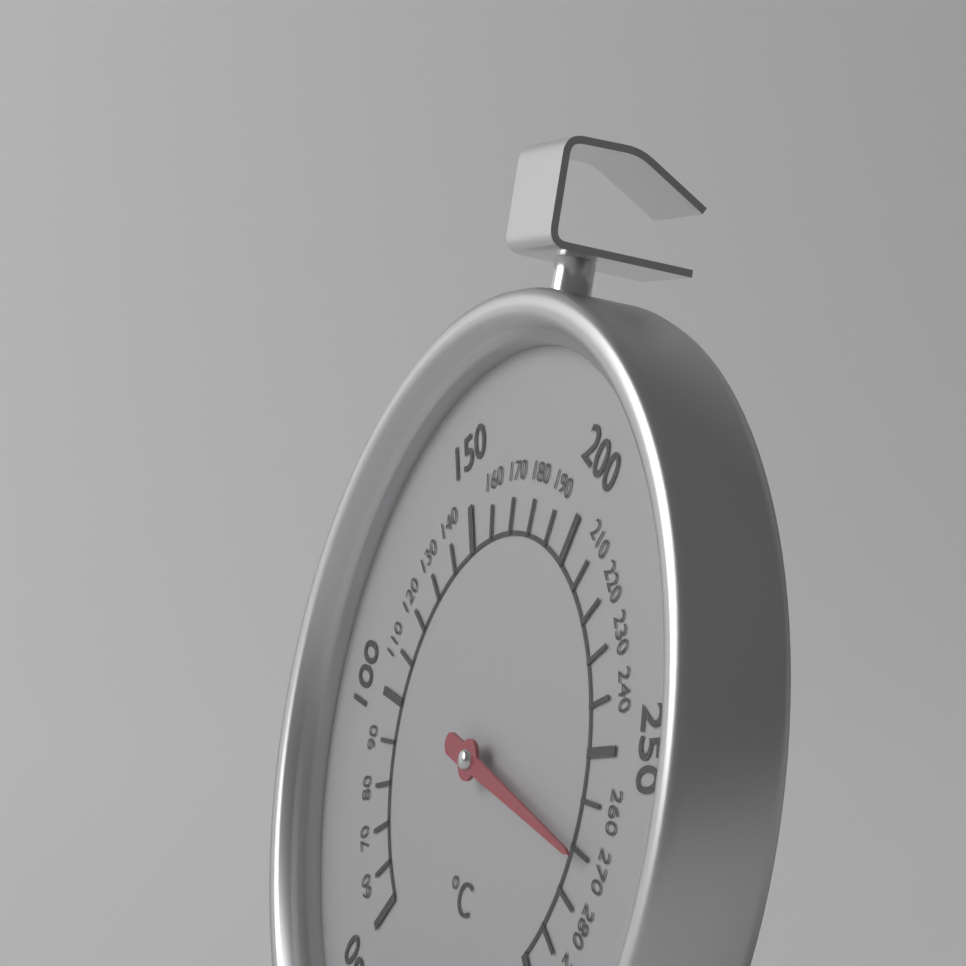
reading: 270 °C
